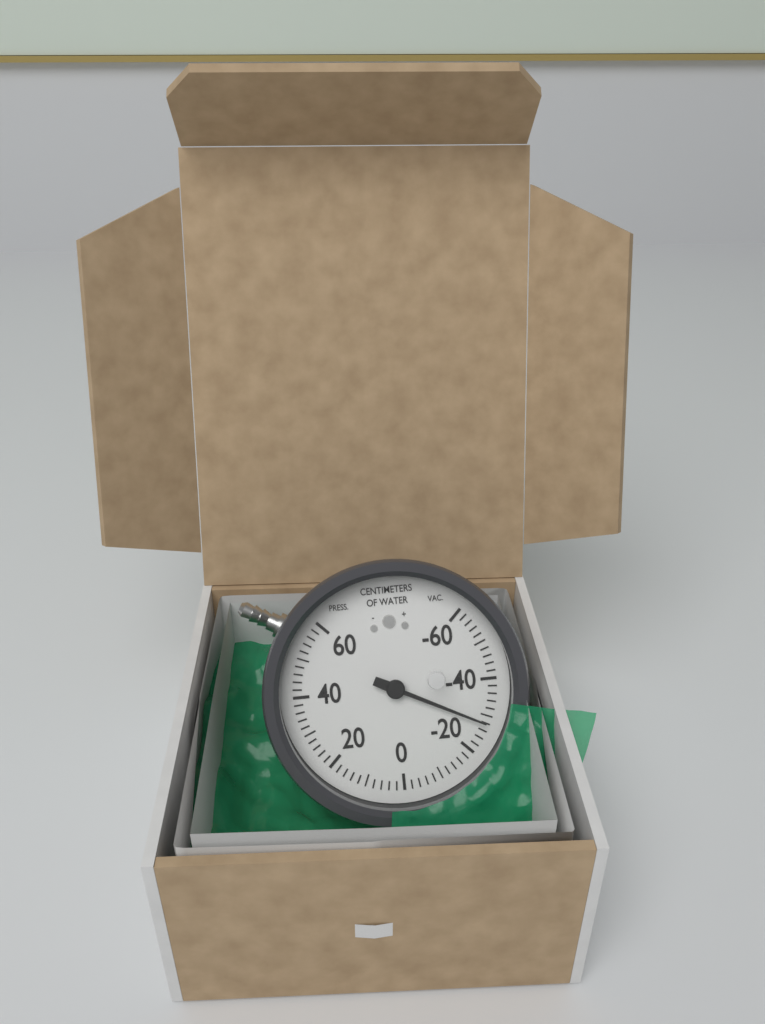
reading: -28 cmH2O
